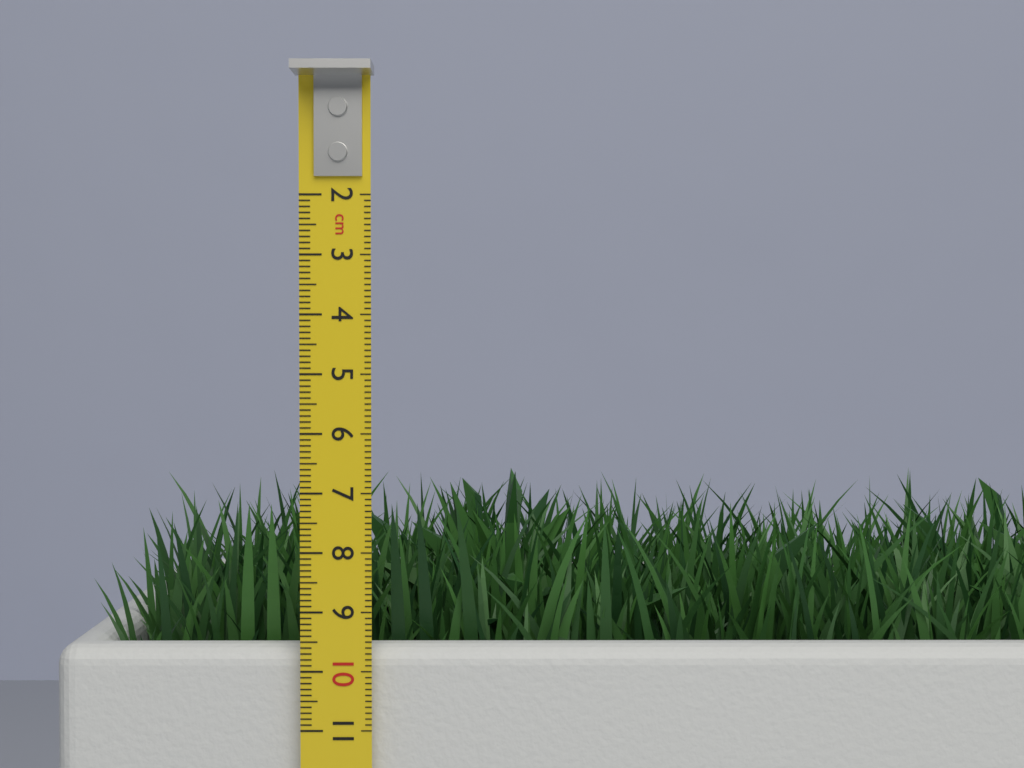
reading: 7.2 cm
